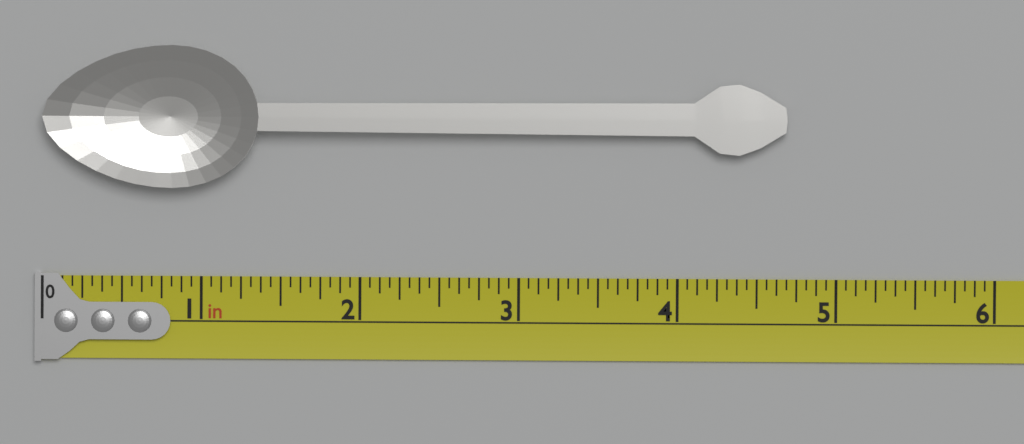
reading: 4.6875 in
